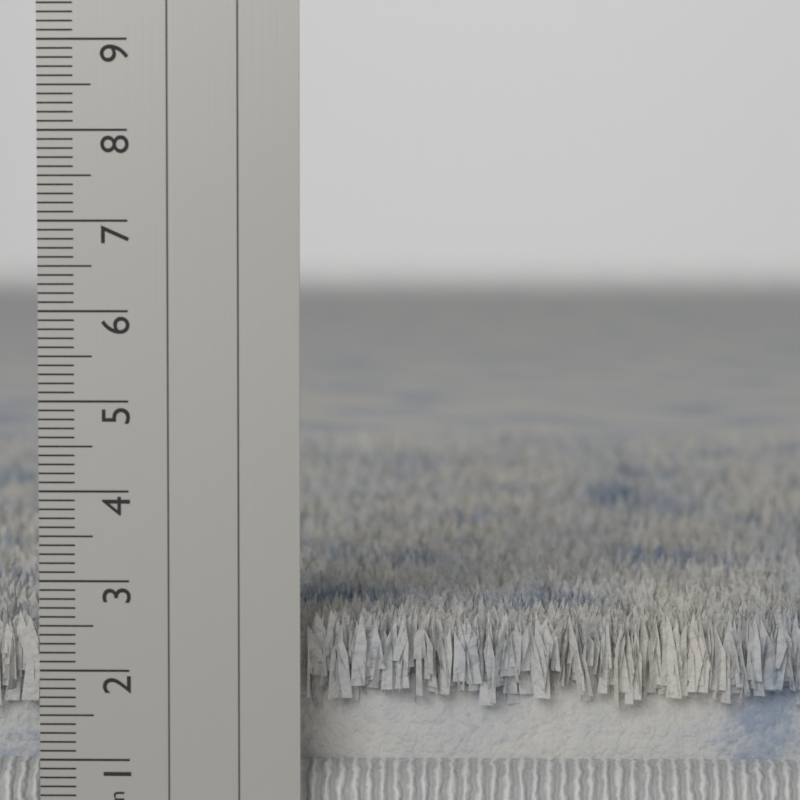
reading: 2.6 cm
